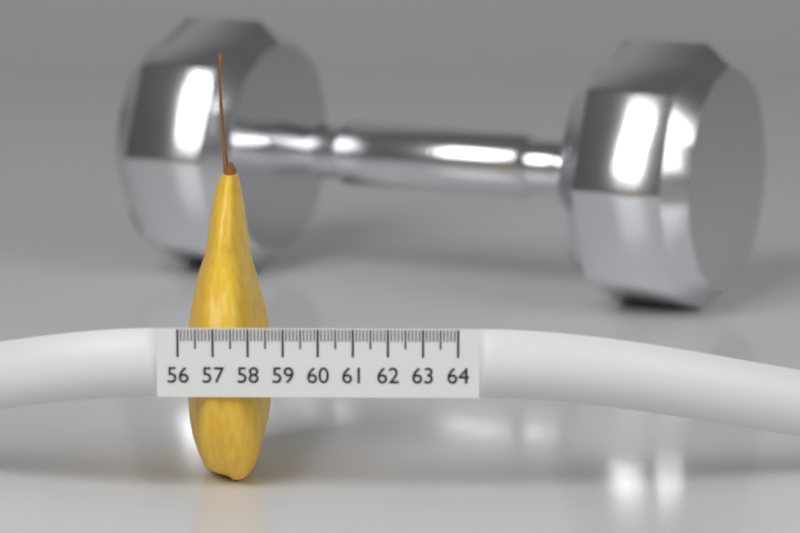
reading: 58.5 (no unit)
